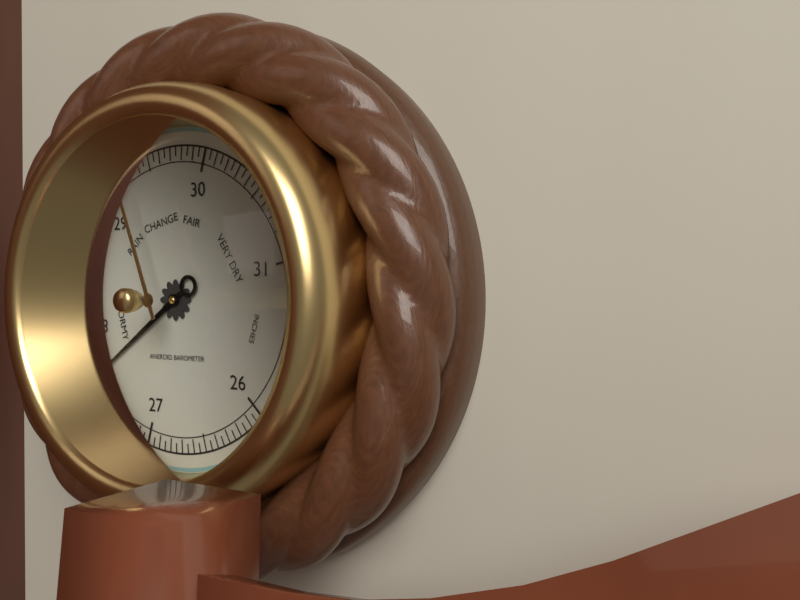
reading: 27.65 inHg
